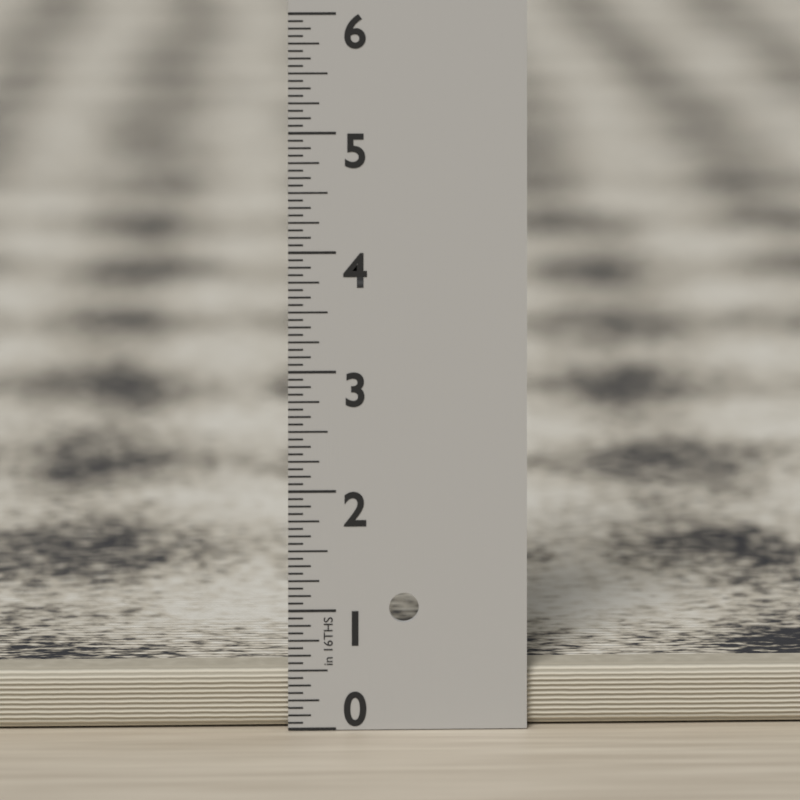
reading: 0.5000 in
